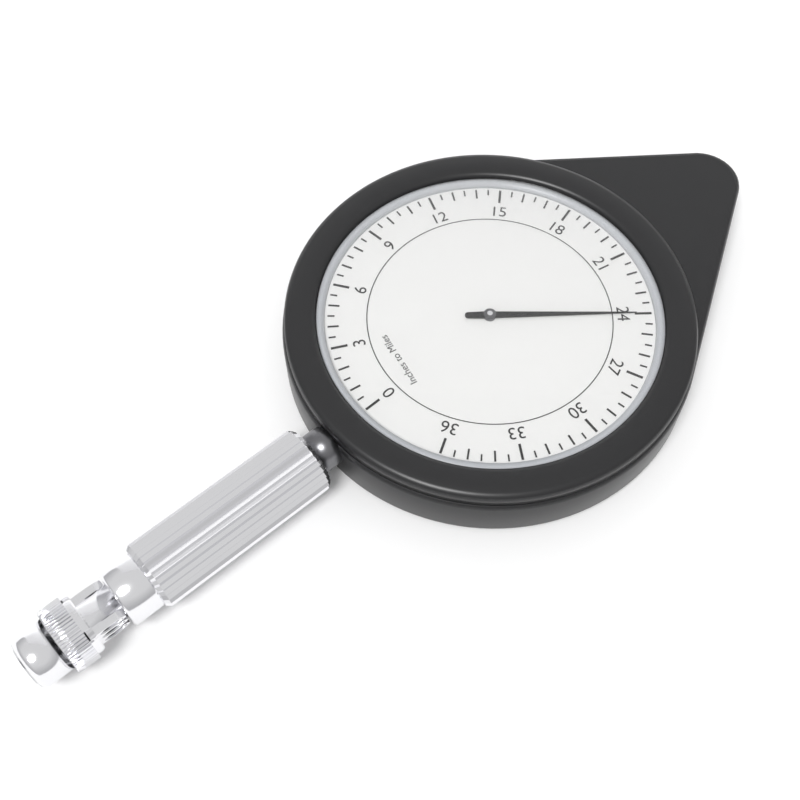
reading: 24.0 miles
